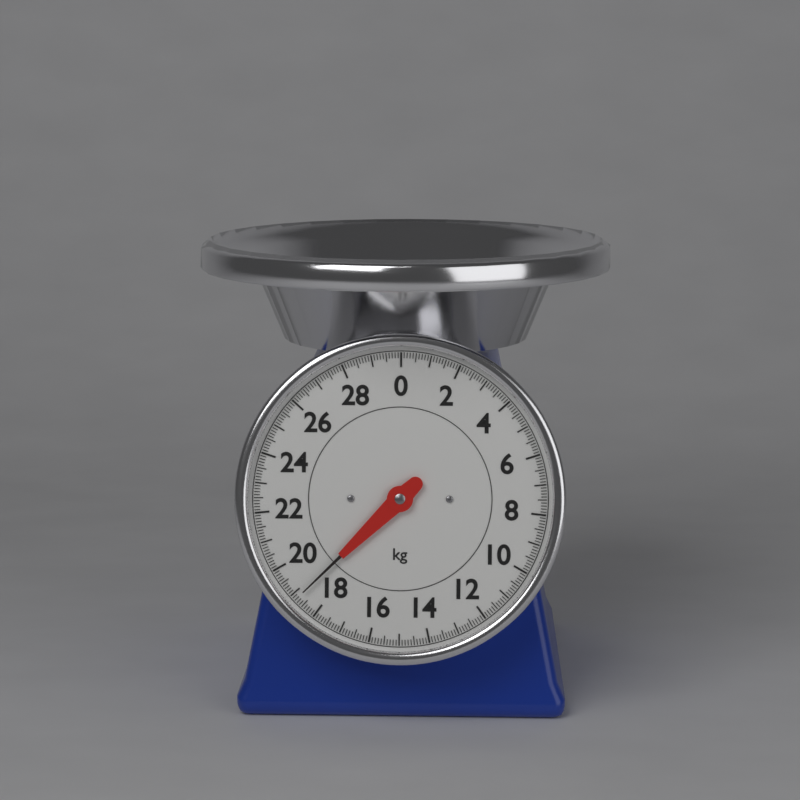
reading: 18.8 kg
